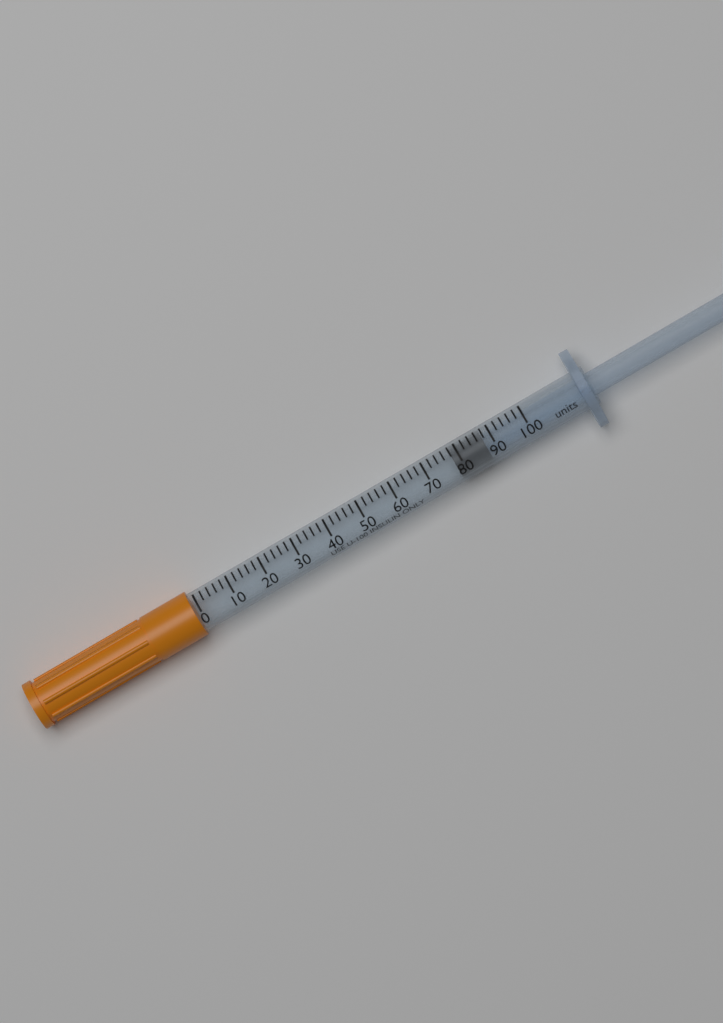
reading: 78 units
